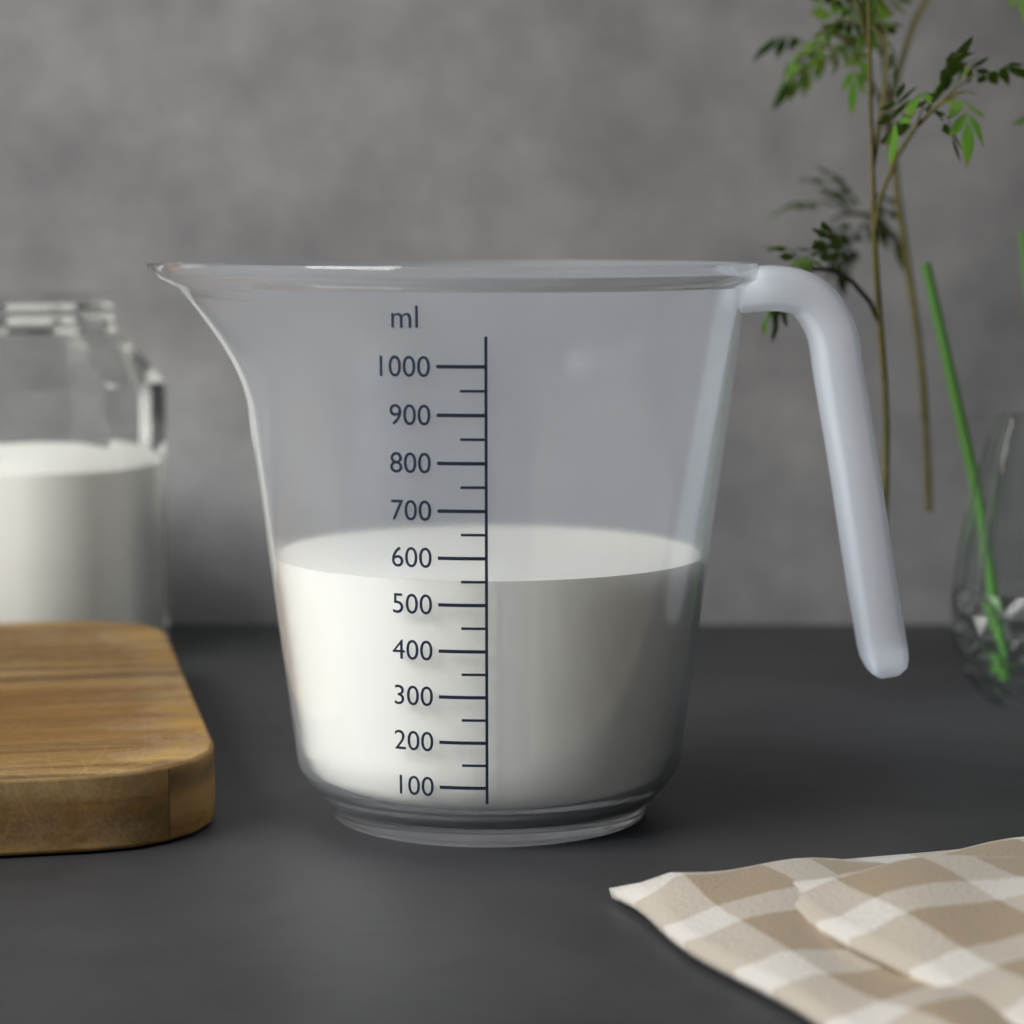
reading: 550 ml
